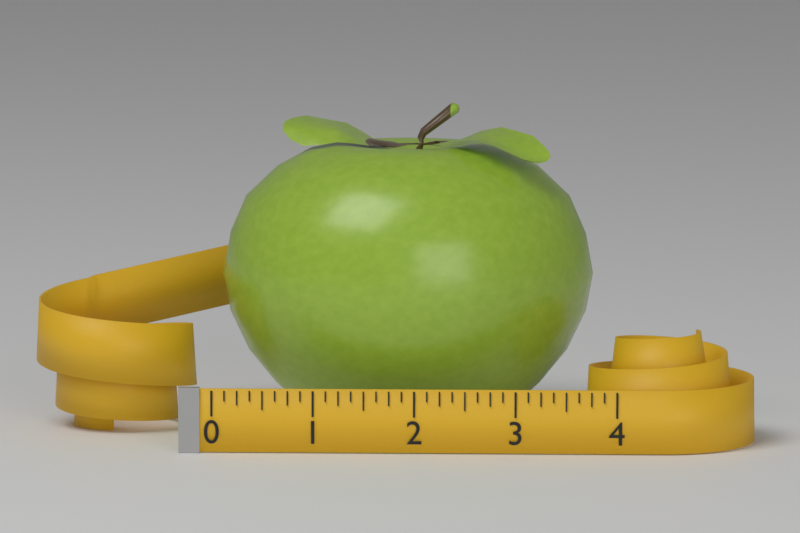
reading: 3.750 (no unit)
